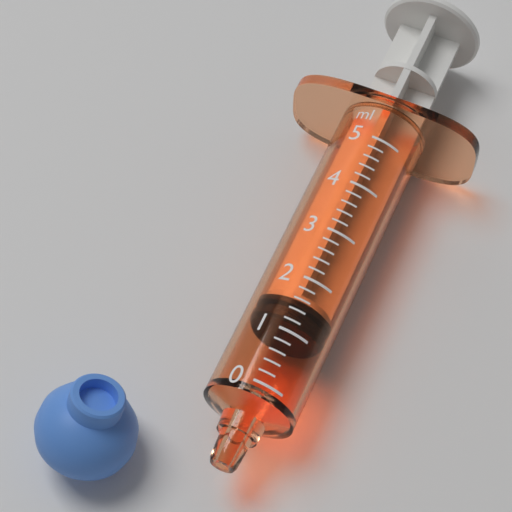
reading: 1.2 ml
